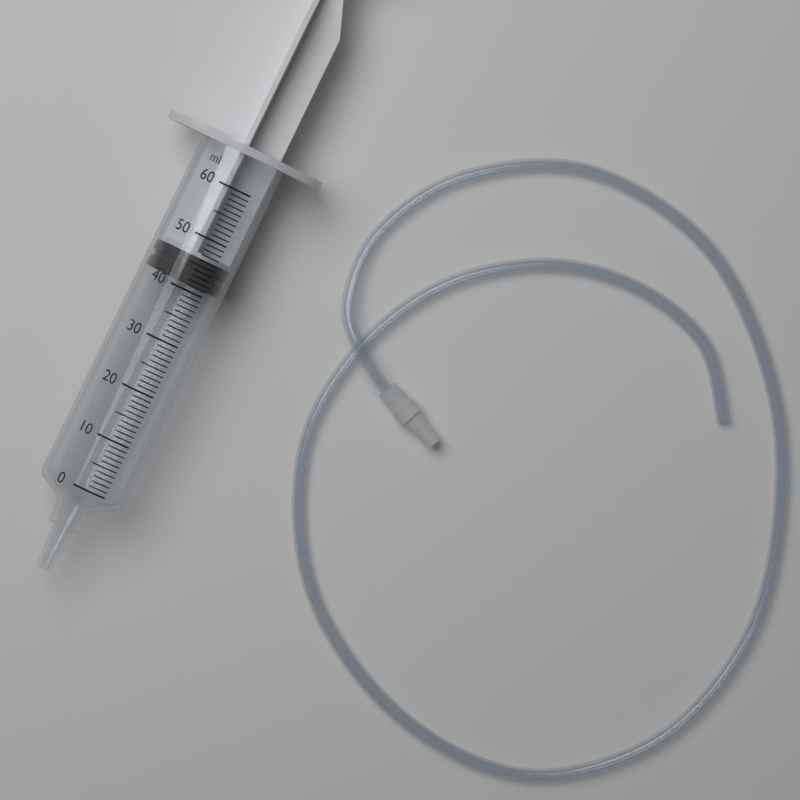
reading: 41 ml
